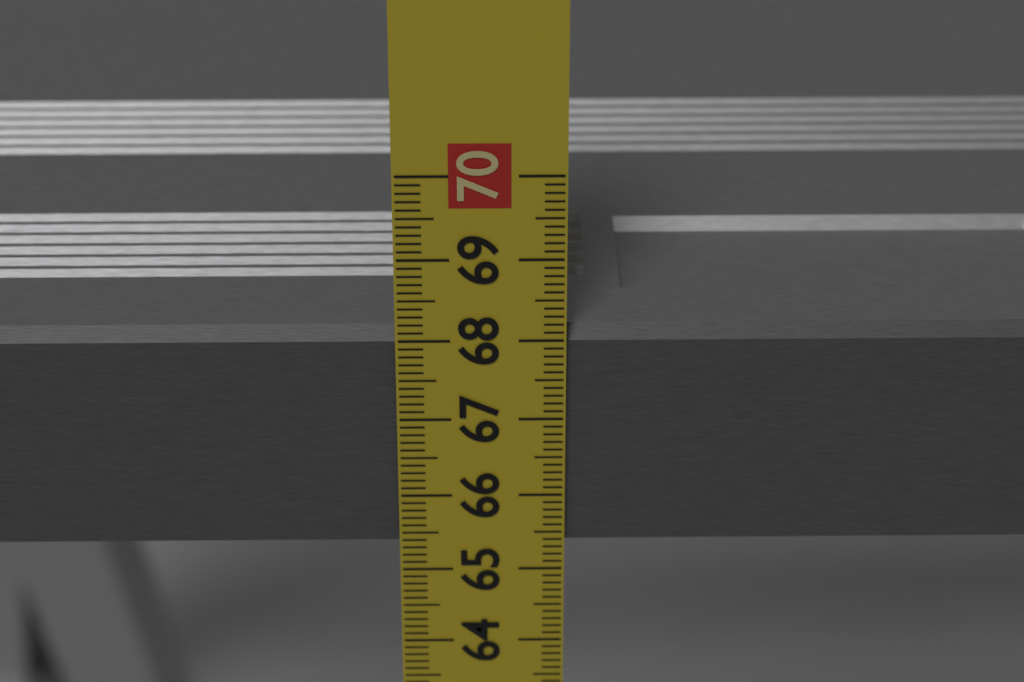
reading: 68.1 cm
